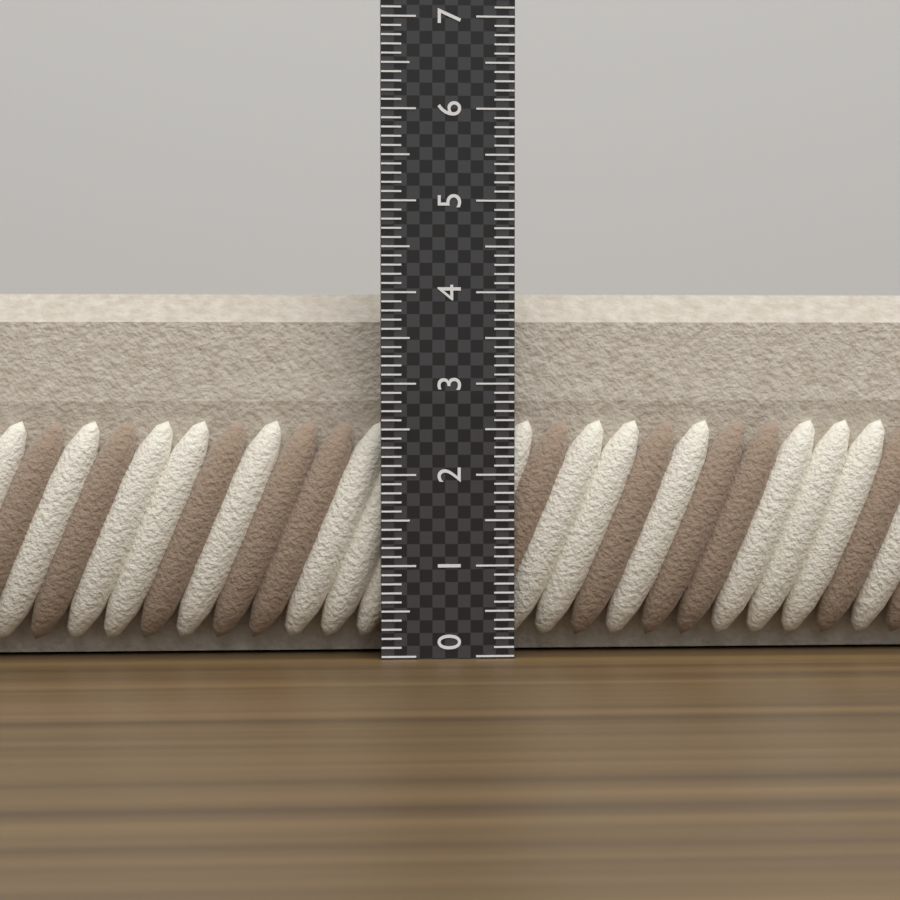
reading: 4.0 (no unit)
